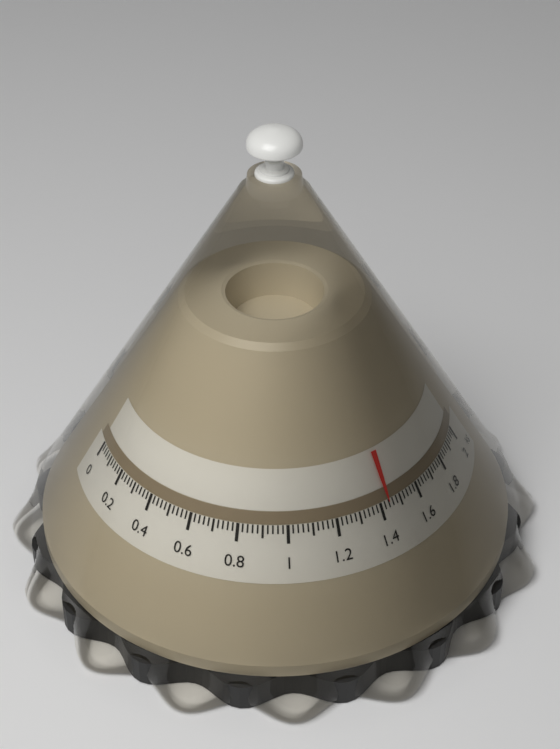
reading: 1.44 kg
